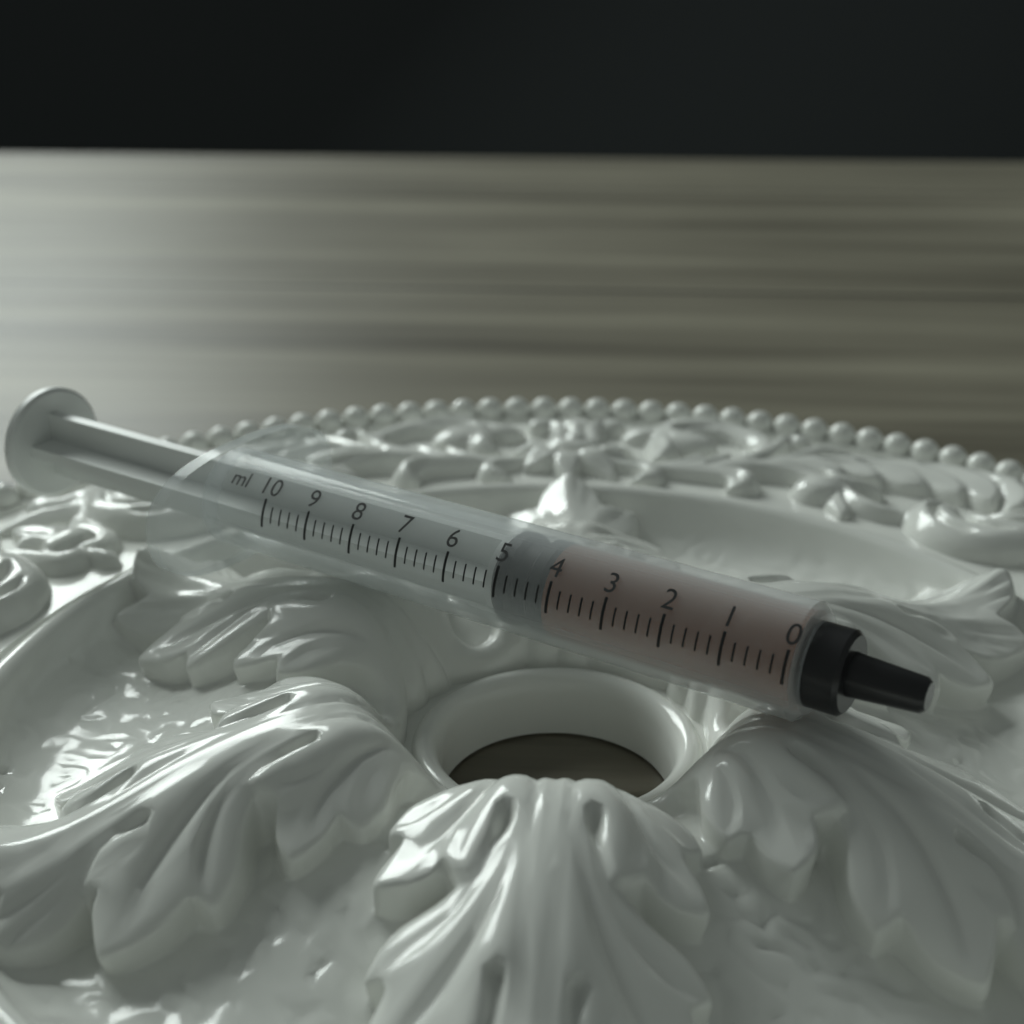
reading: 4.2 ml
